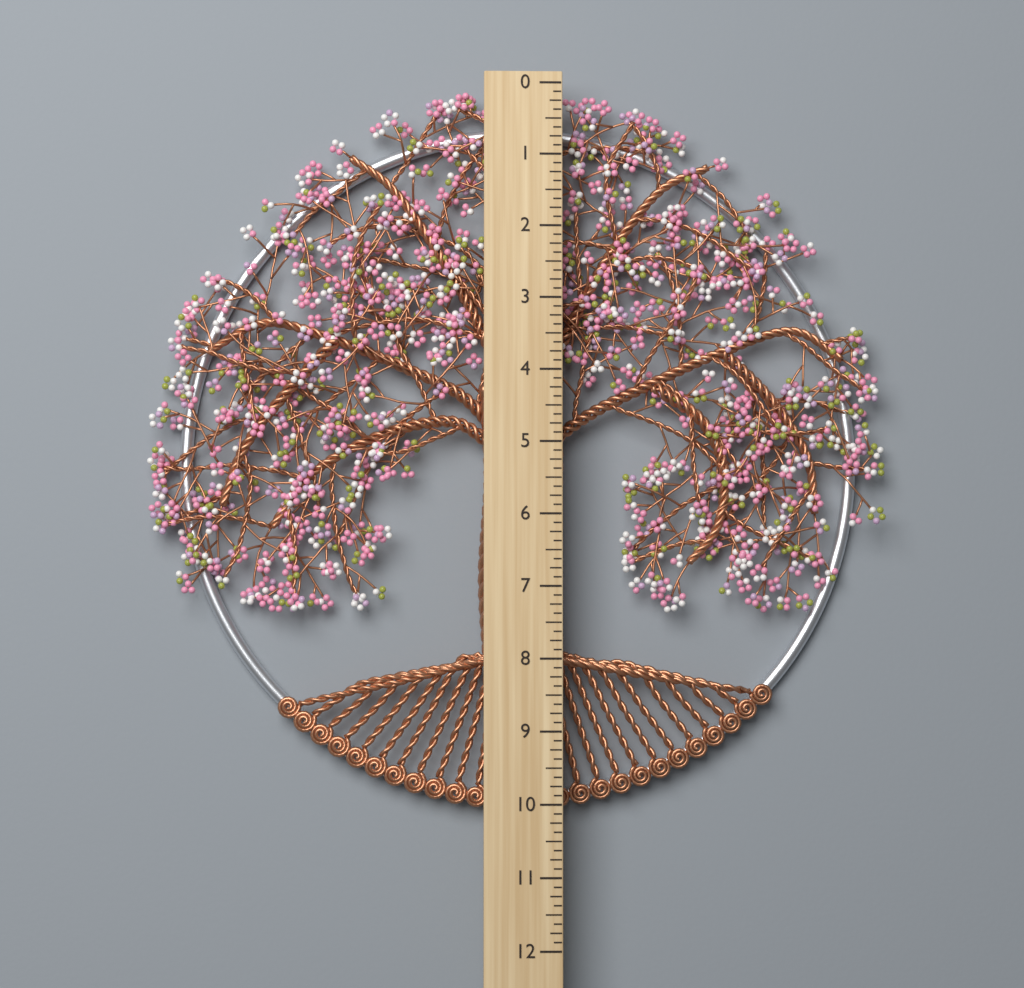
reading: 10.125 (no unit)
